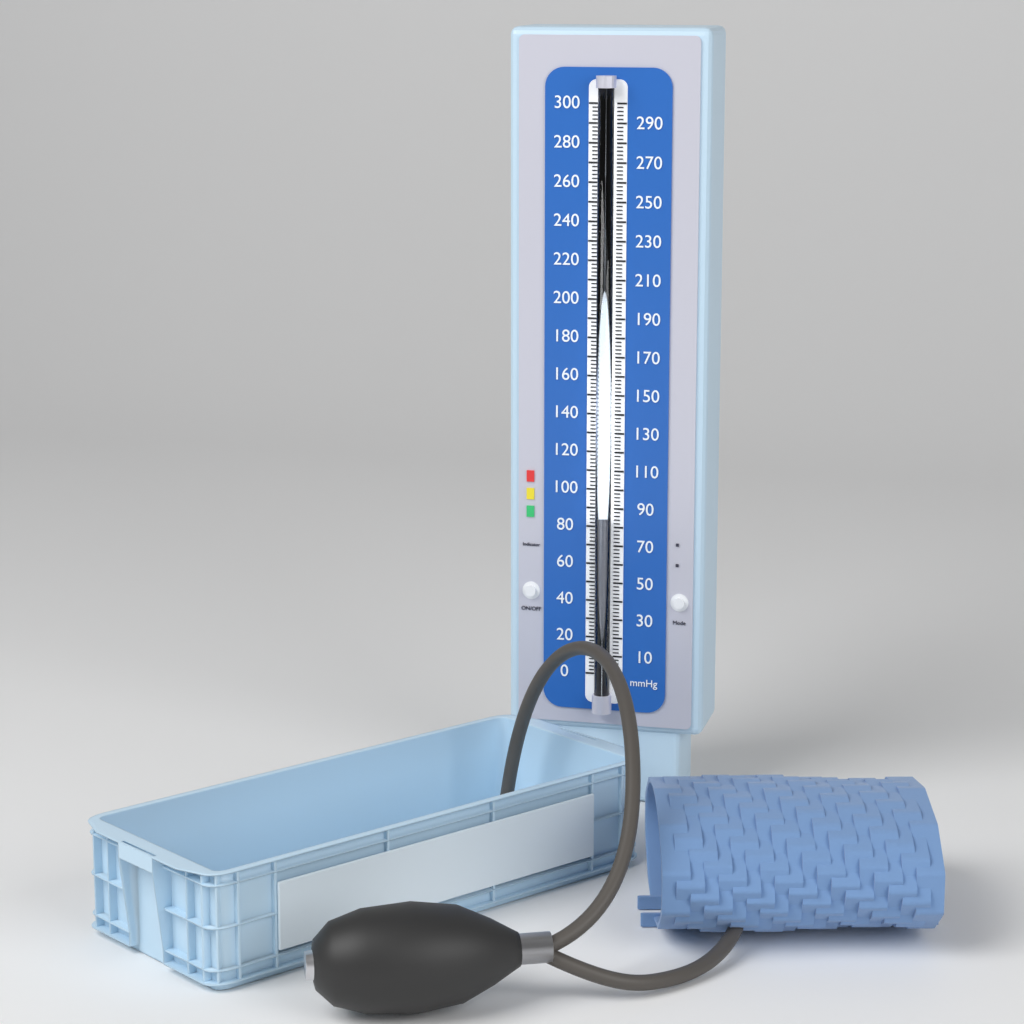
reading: 86 mmHg
